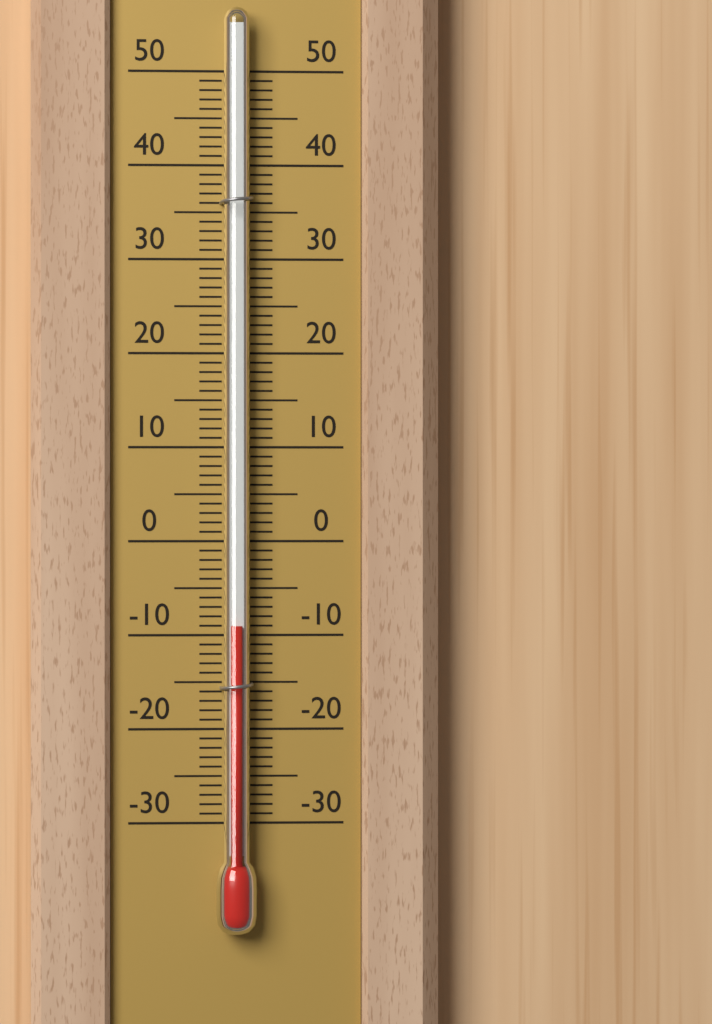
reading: -9 (no unit)
